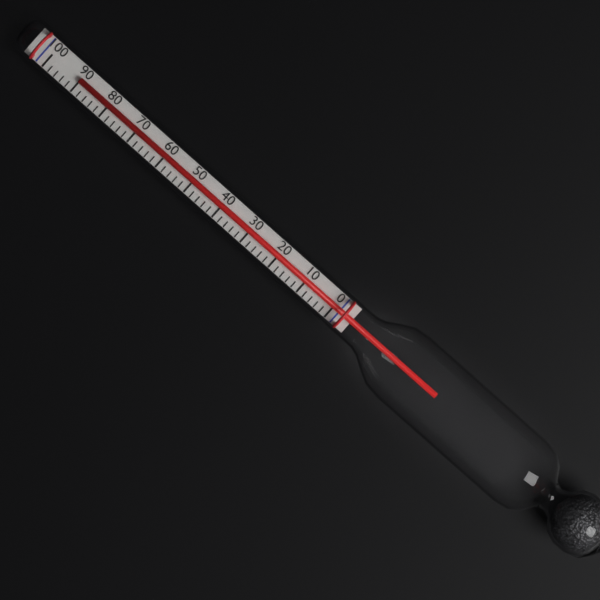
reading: 90 (no unit)
